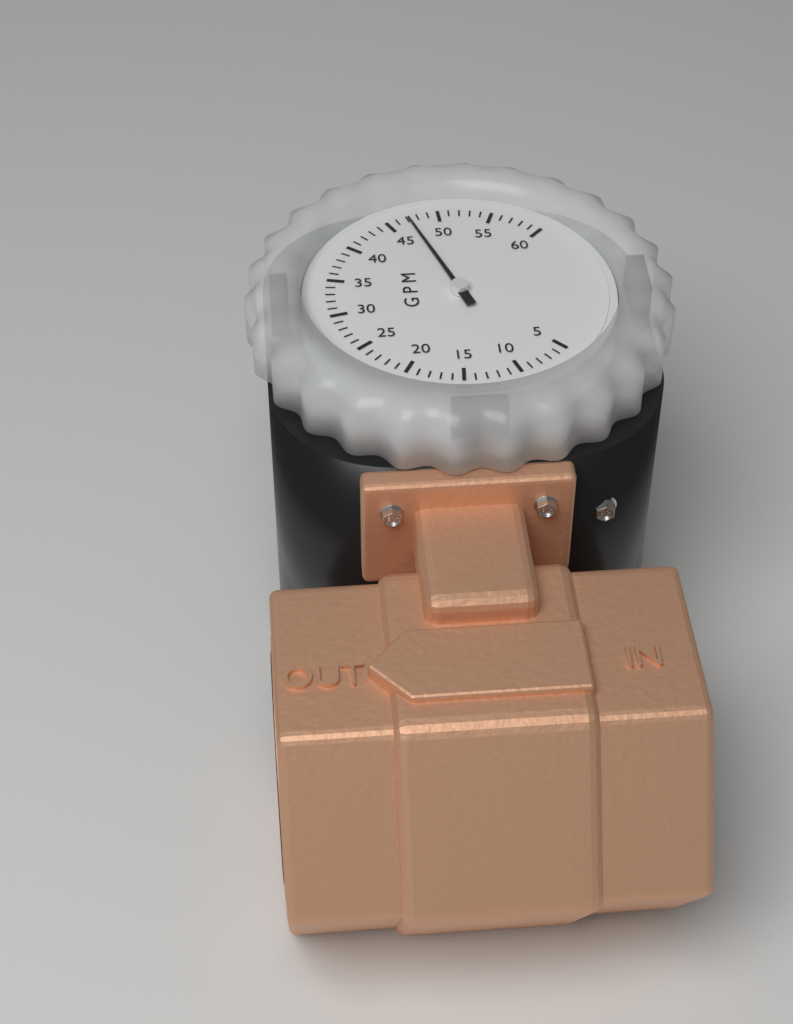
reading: 47 GPM
